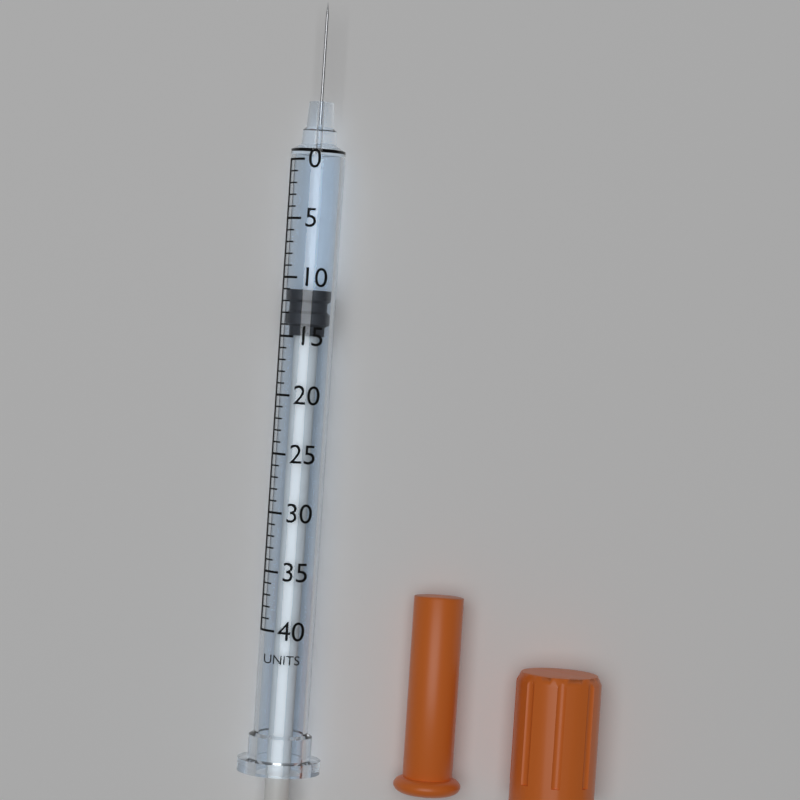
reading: 11 units
